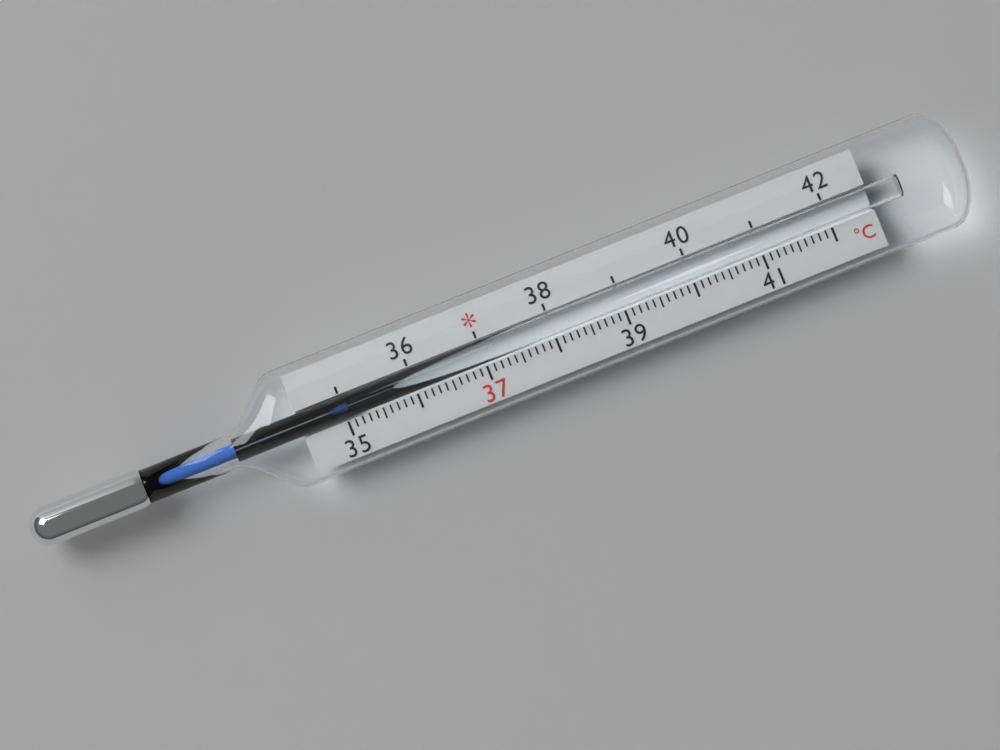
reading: 35.1 °C
